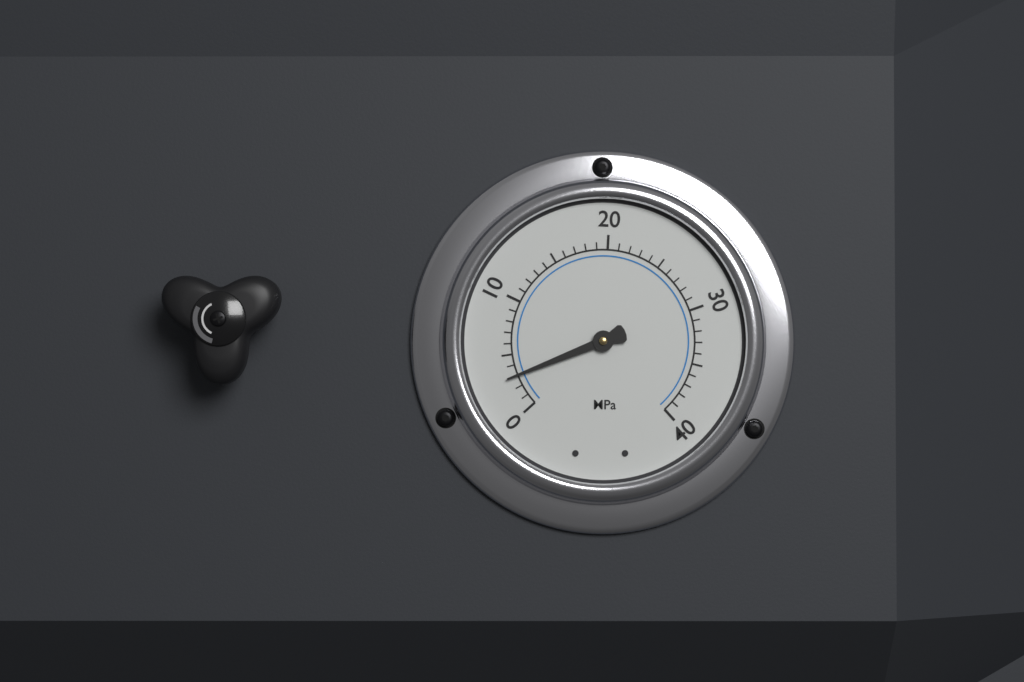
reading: 3 MPa
